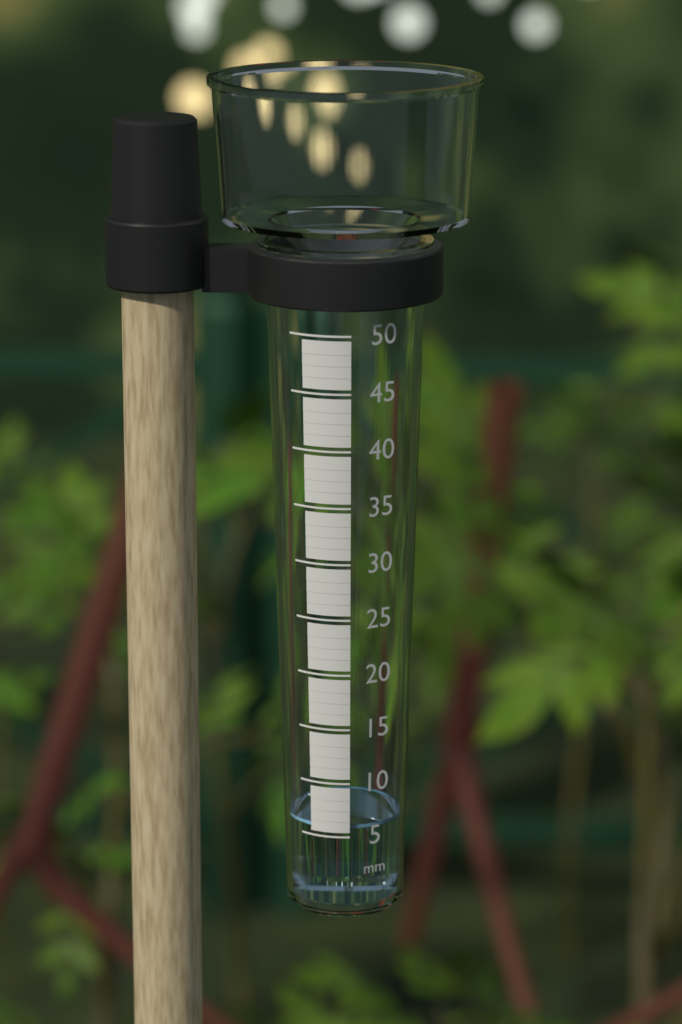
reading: 6 mm
